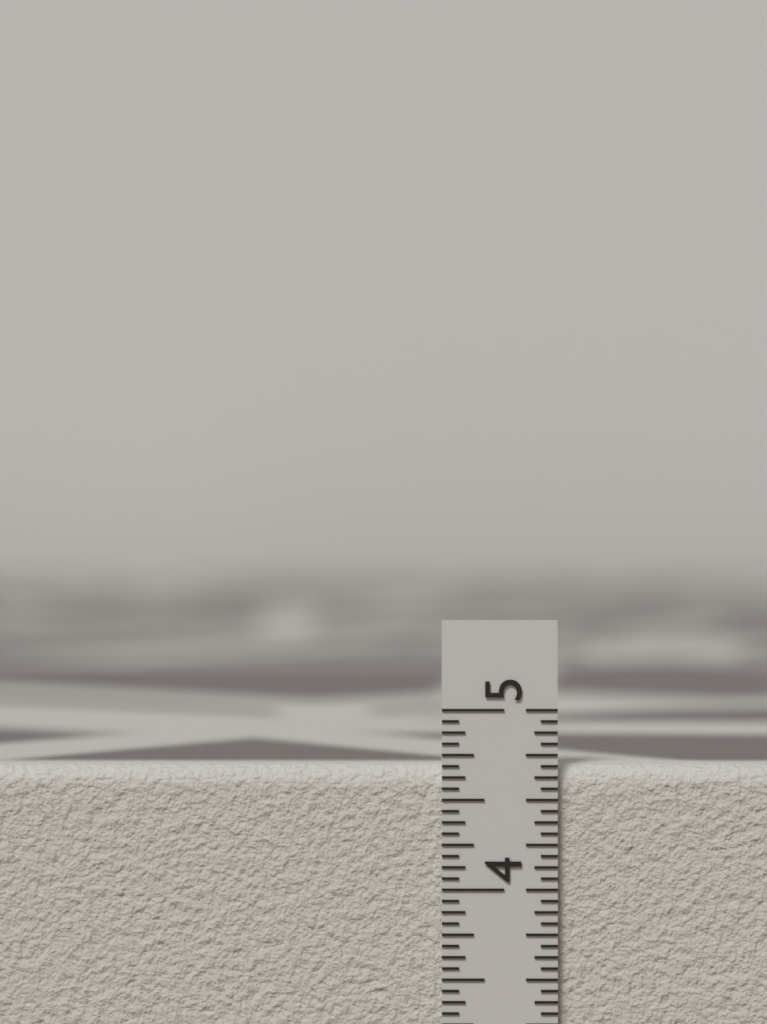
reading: 4.6875 in
